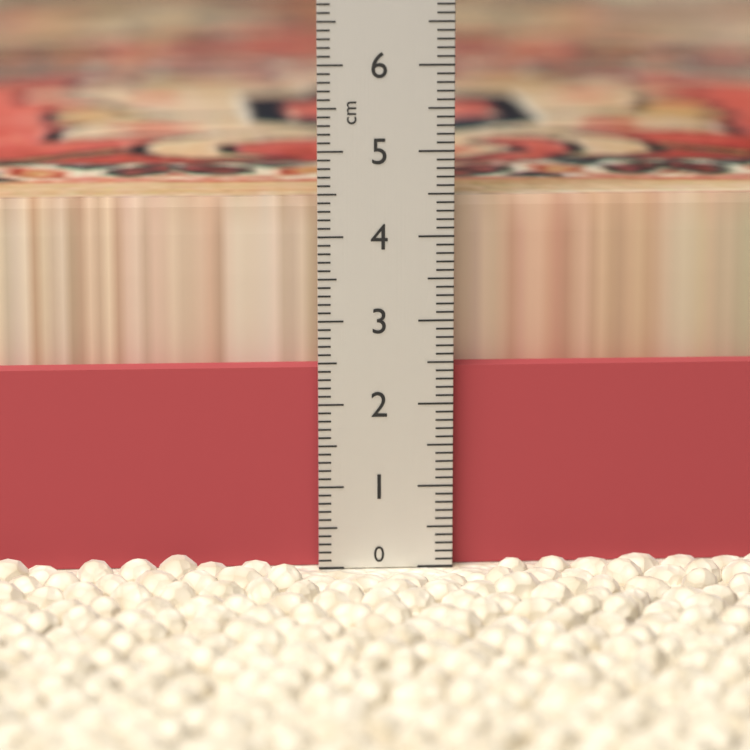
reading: 4.4 cm
